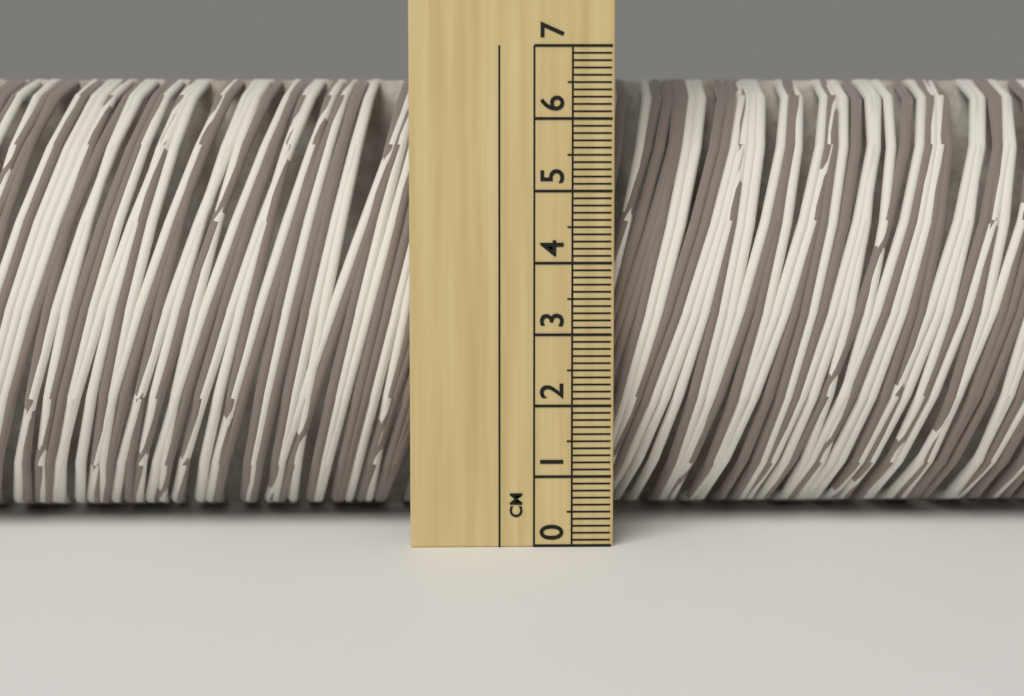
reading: 6.6 cm
